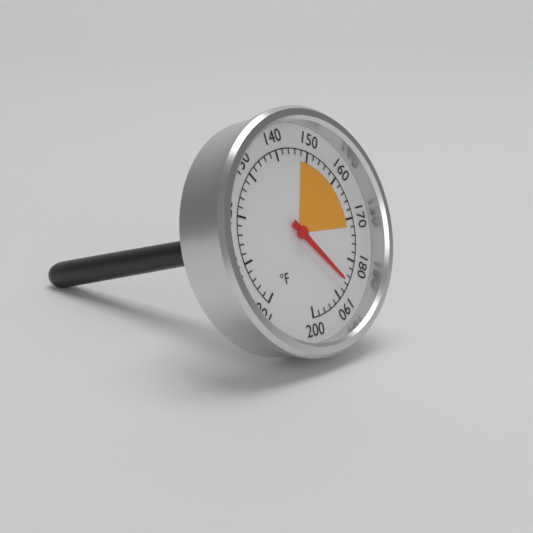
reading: 186 °F
